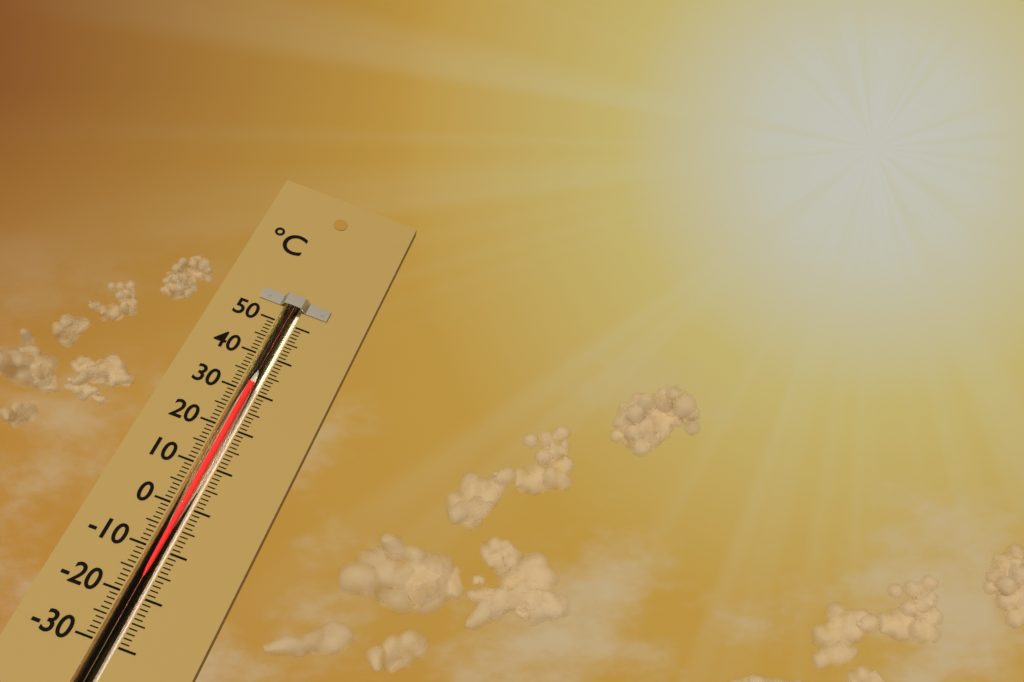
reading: 32 °C
